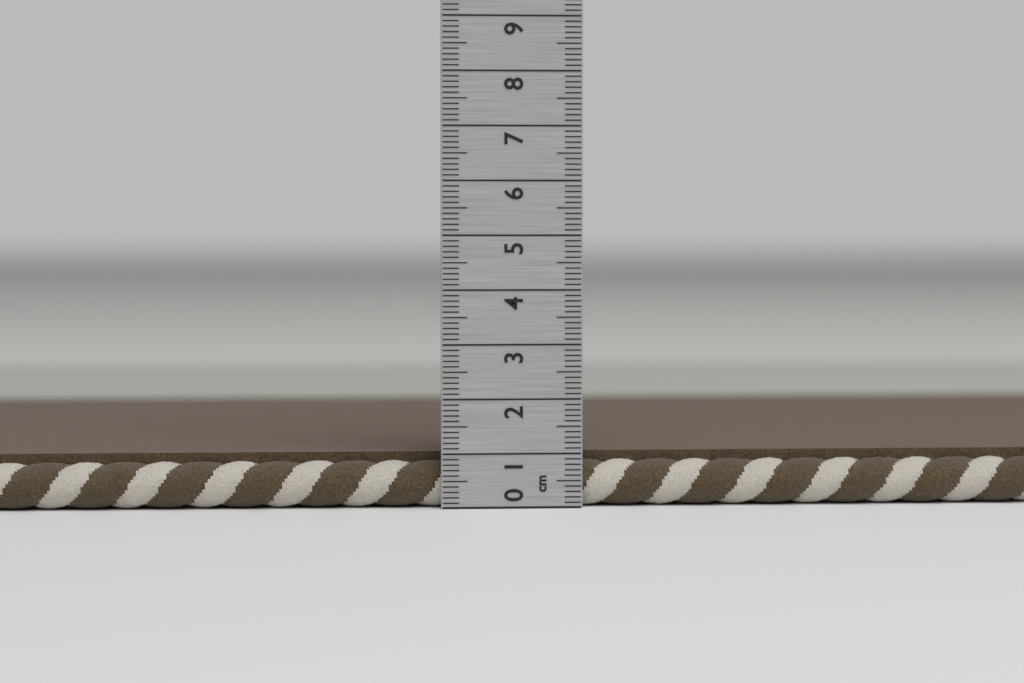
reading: 1.0 cm
